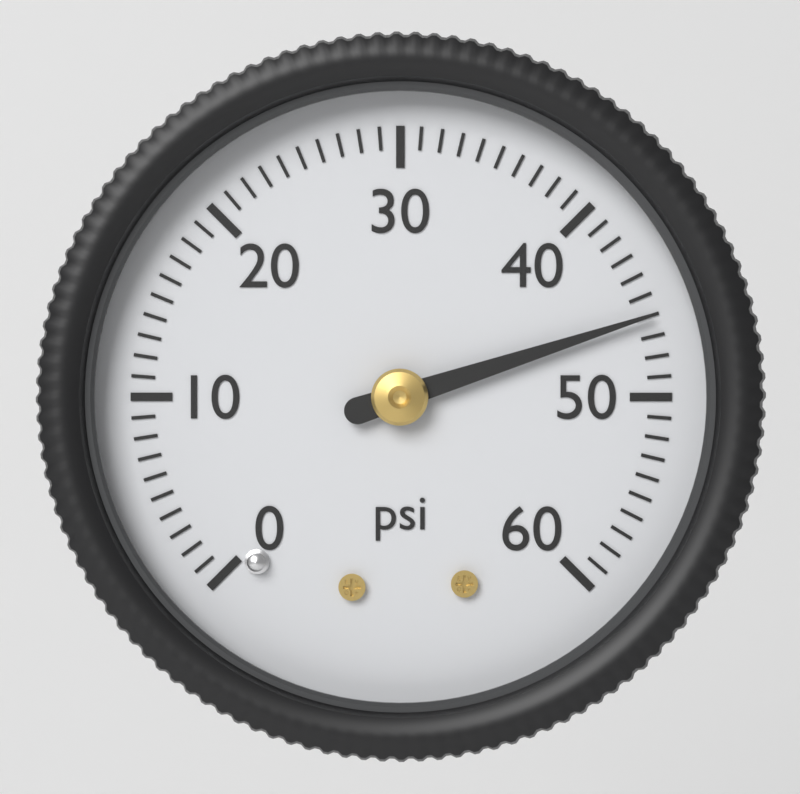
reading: 46 psi
